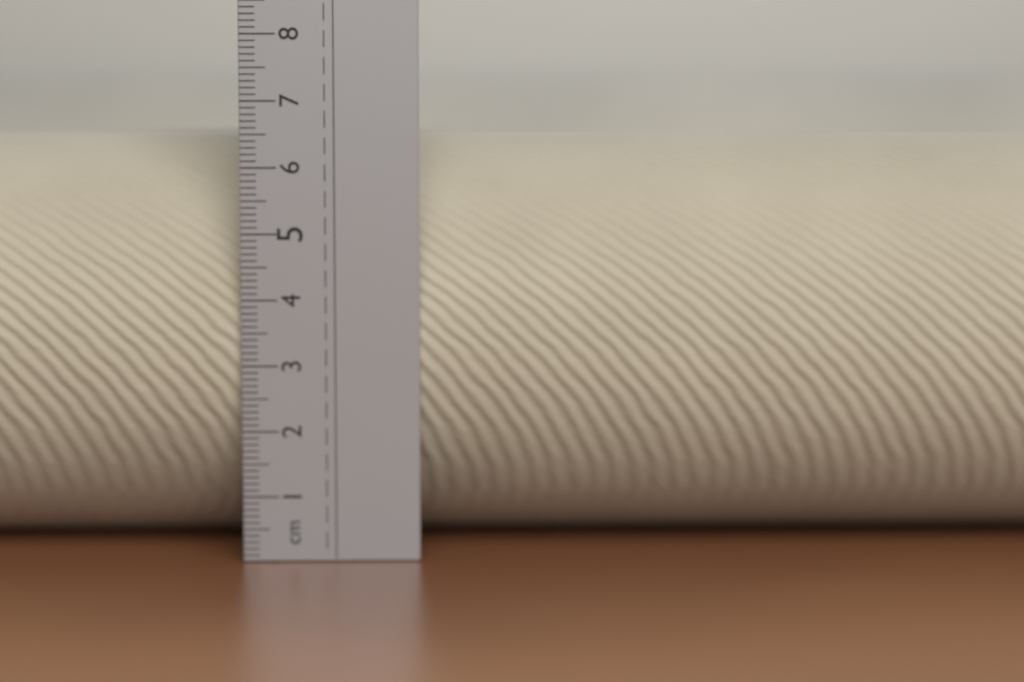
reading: 6.5 cm
